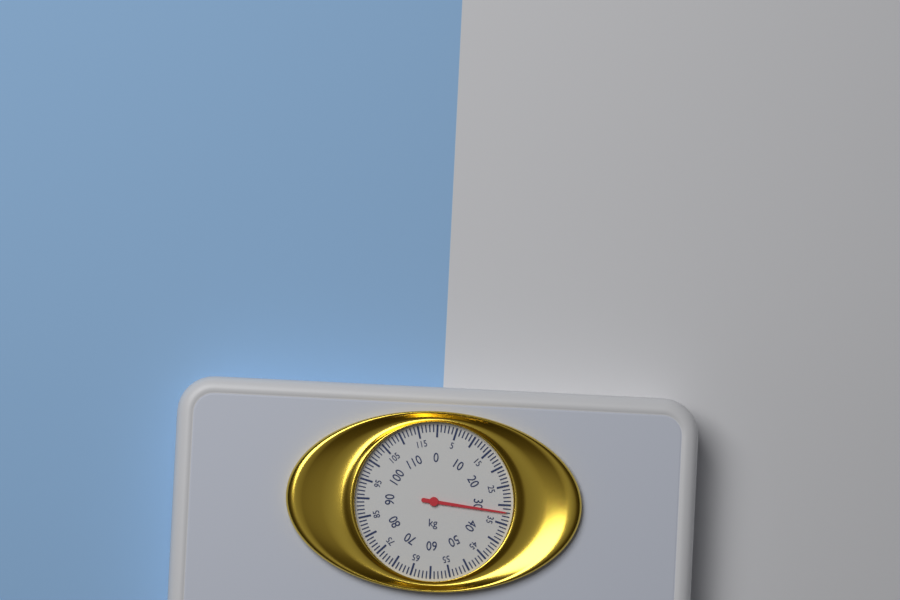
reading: 32 kg
